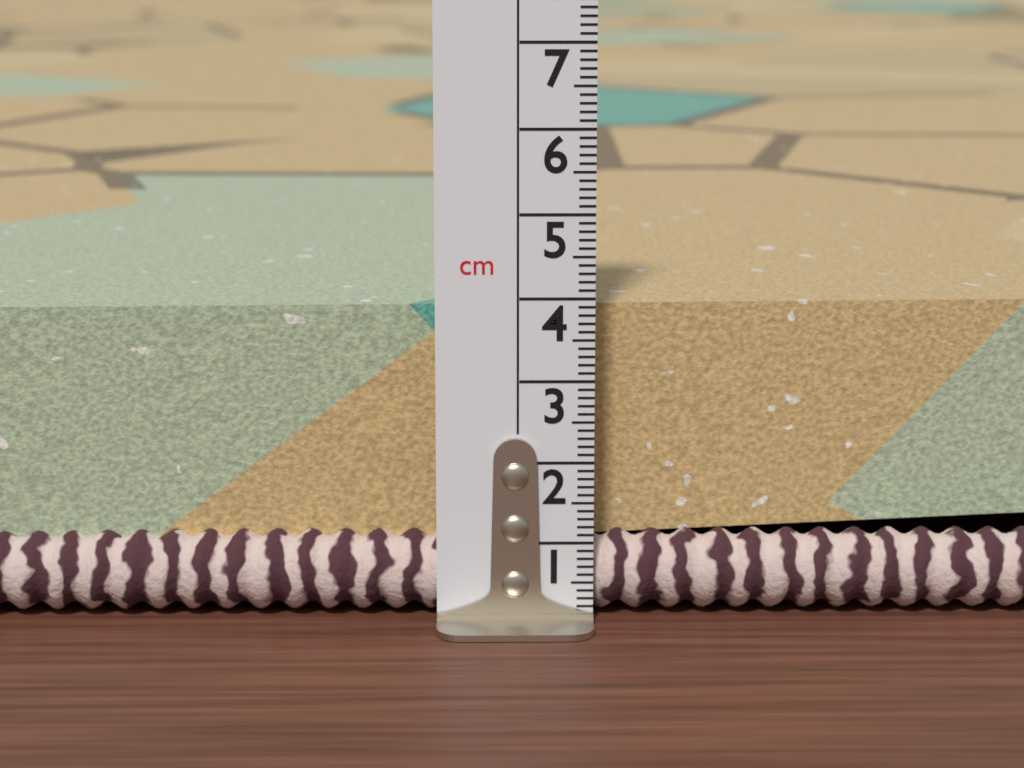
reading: 3.8 cm
